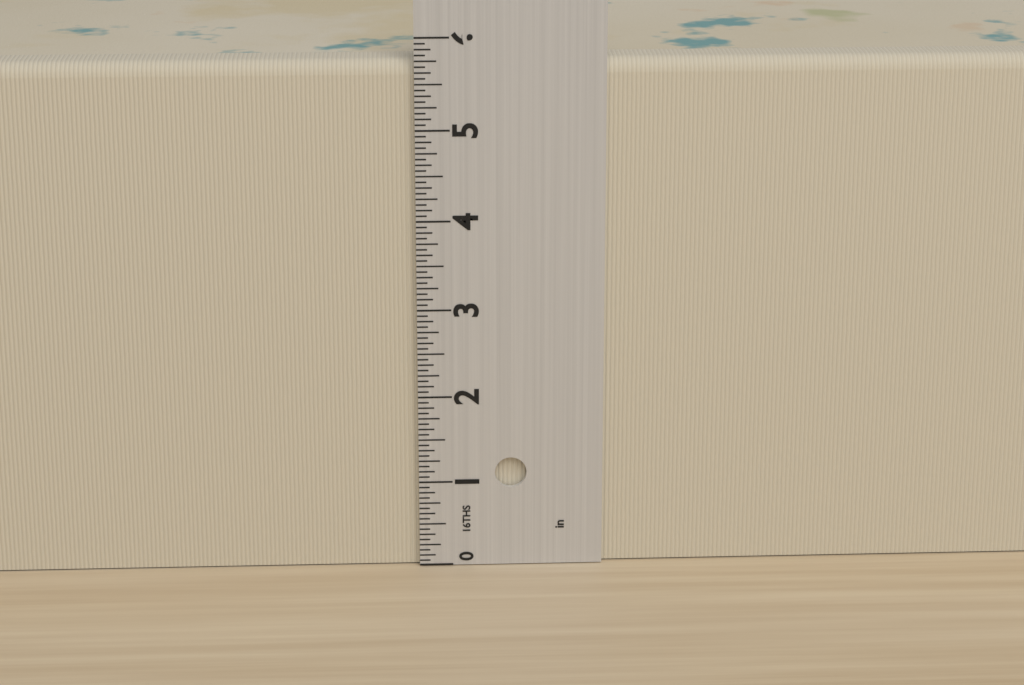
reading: 5.7500 in
